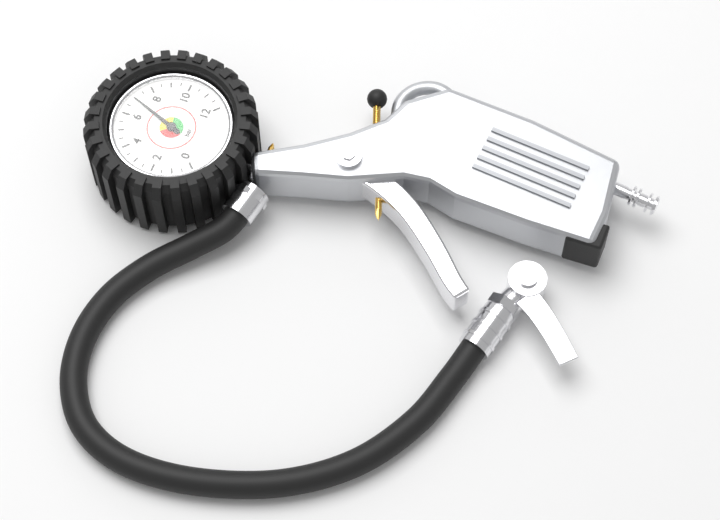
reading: 7.0 bar
